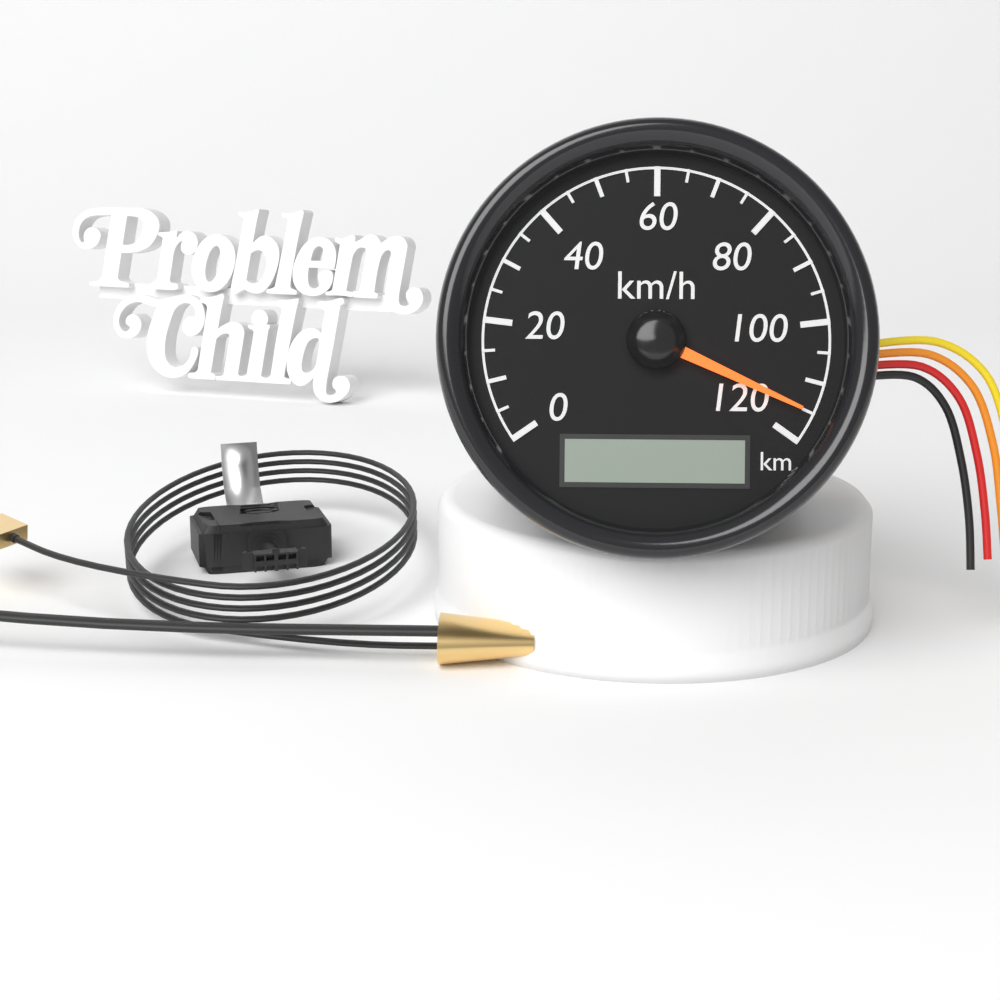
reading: 115 km/h
